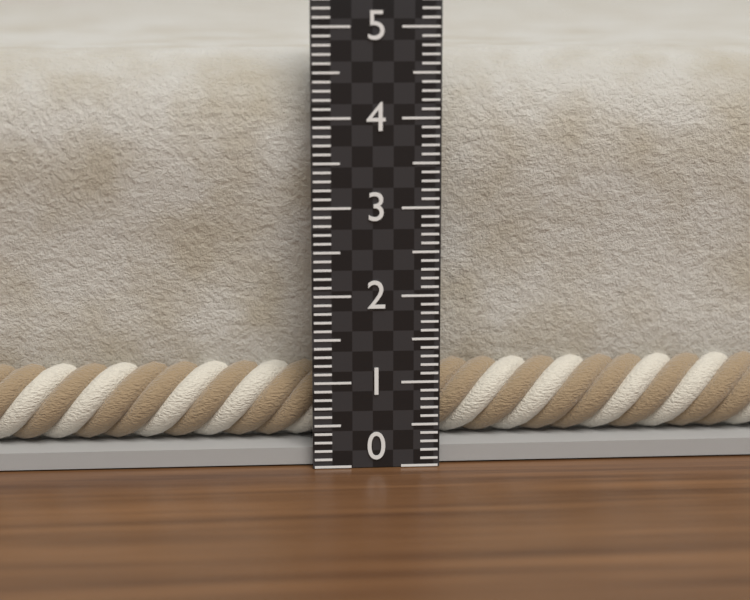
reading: 4.7 (no unit)
